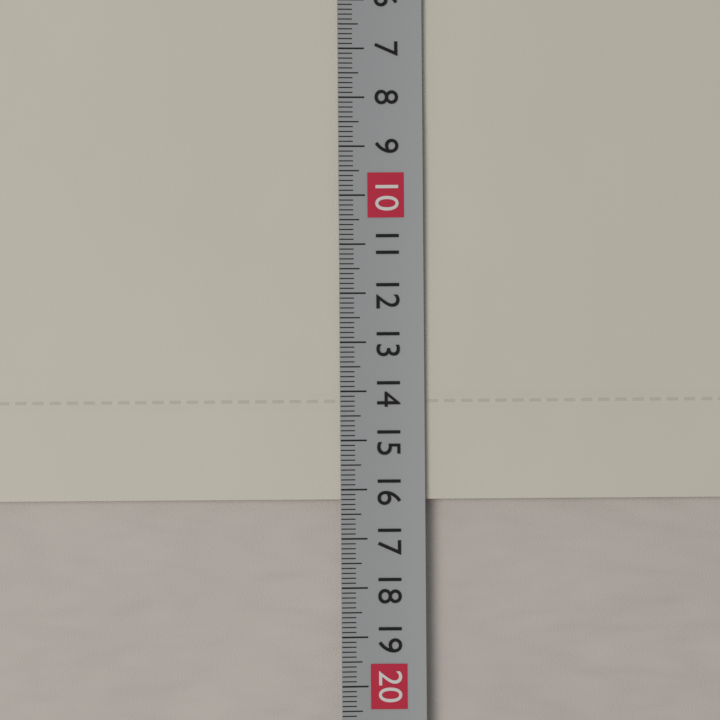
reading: 16.2 cm
